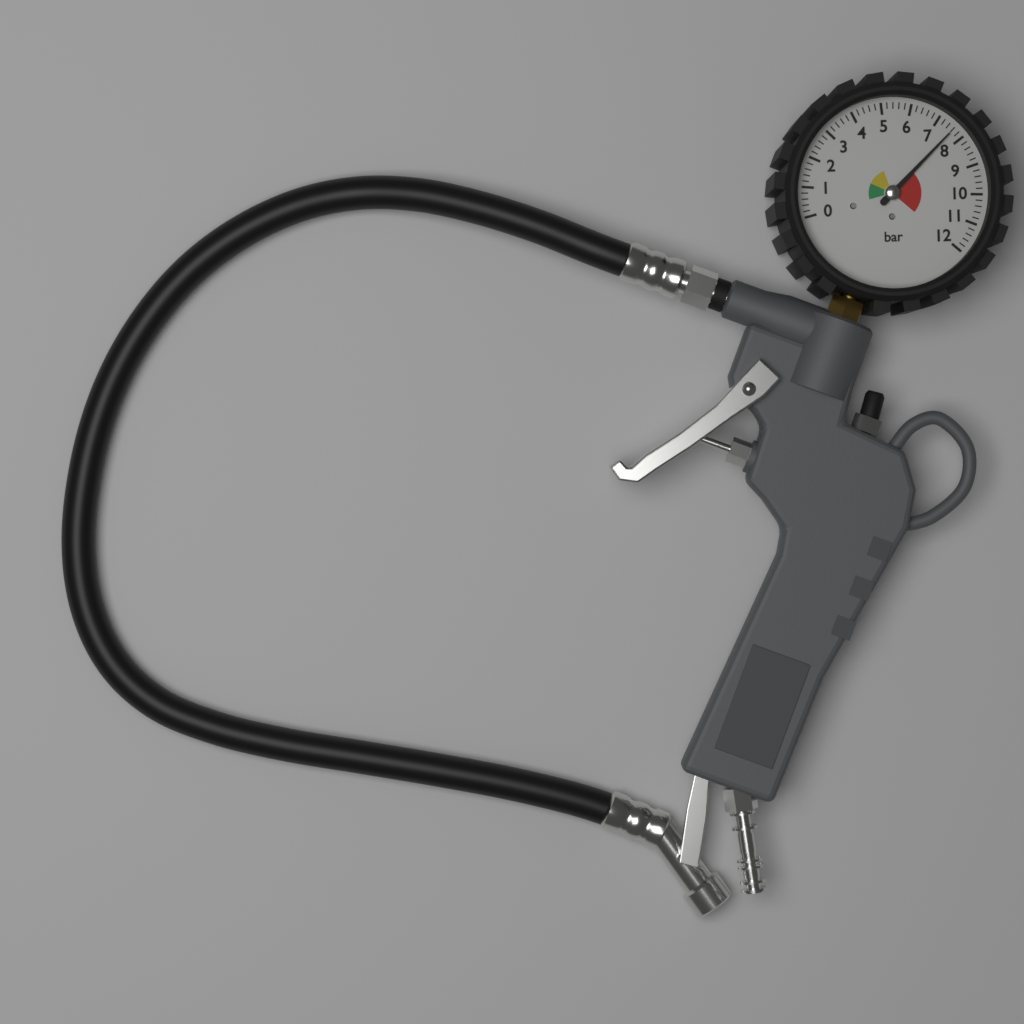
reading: 7.6 bar
